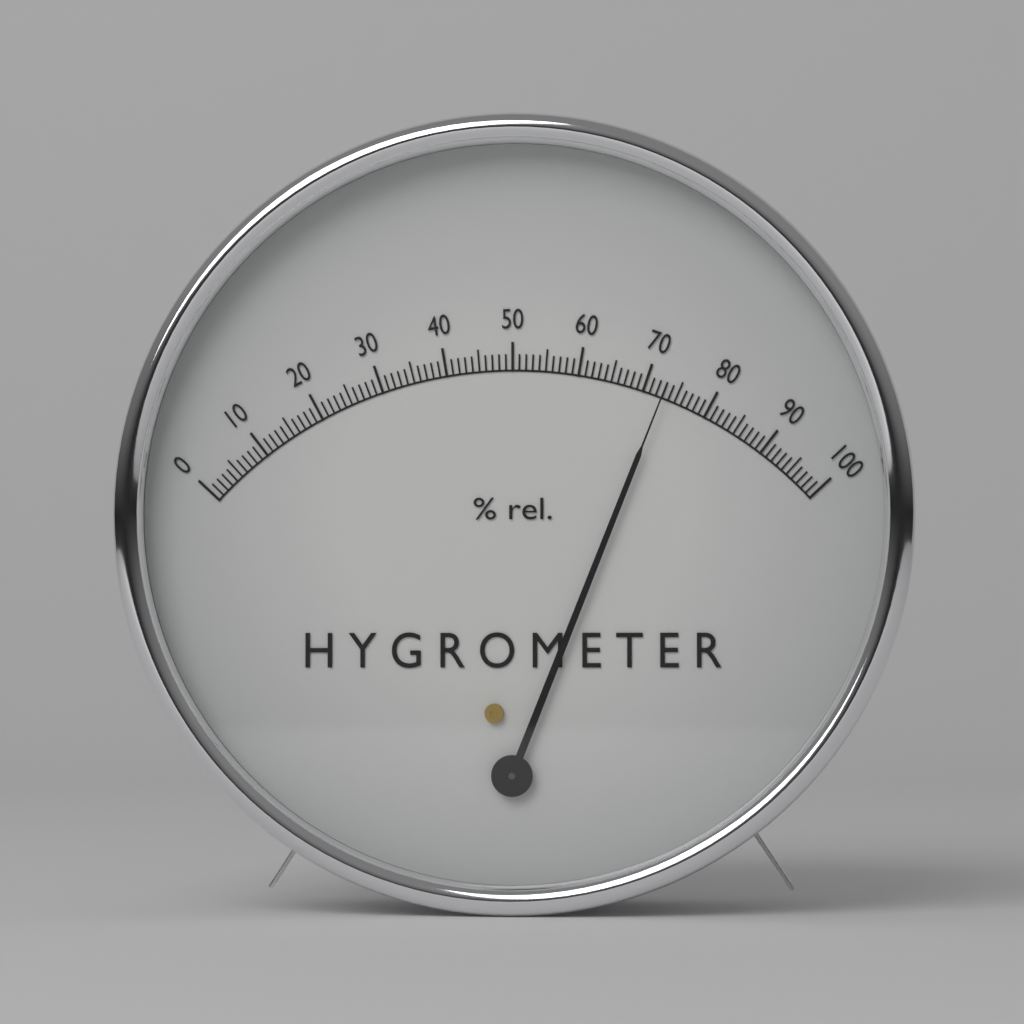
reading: 73 %
